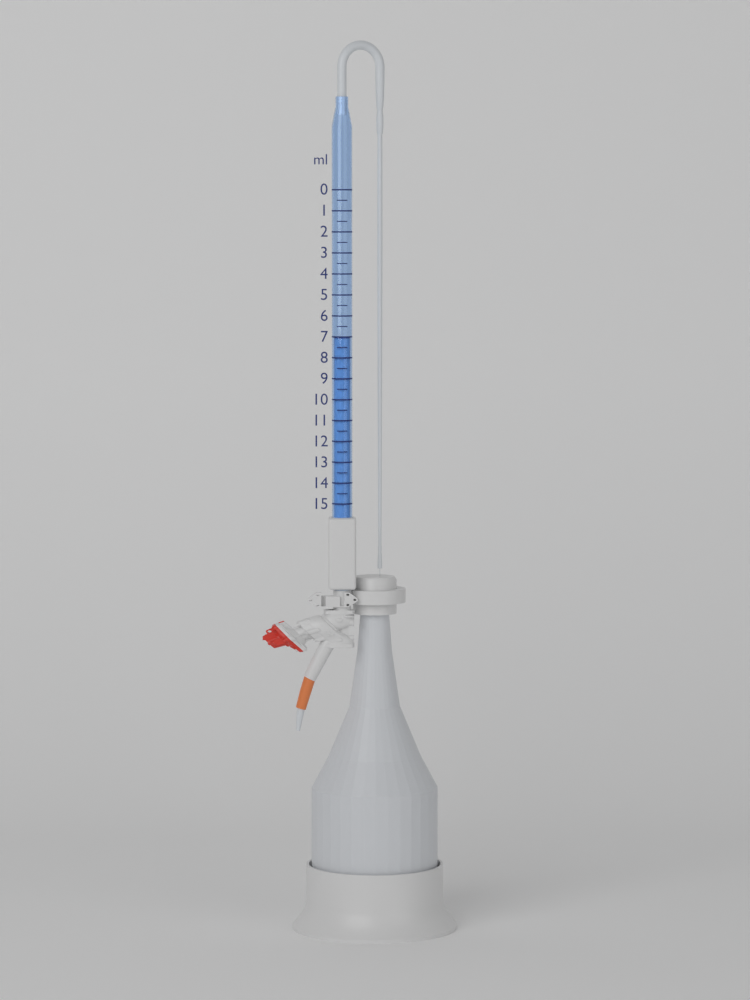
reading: 7.0 ml
